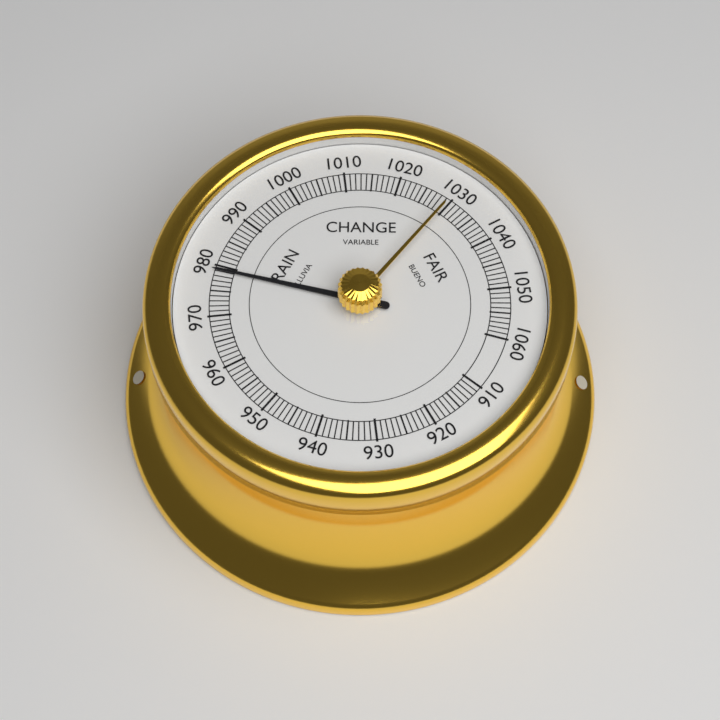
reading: 979 (no unit)
